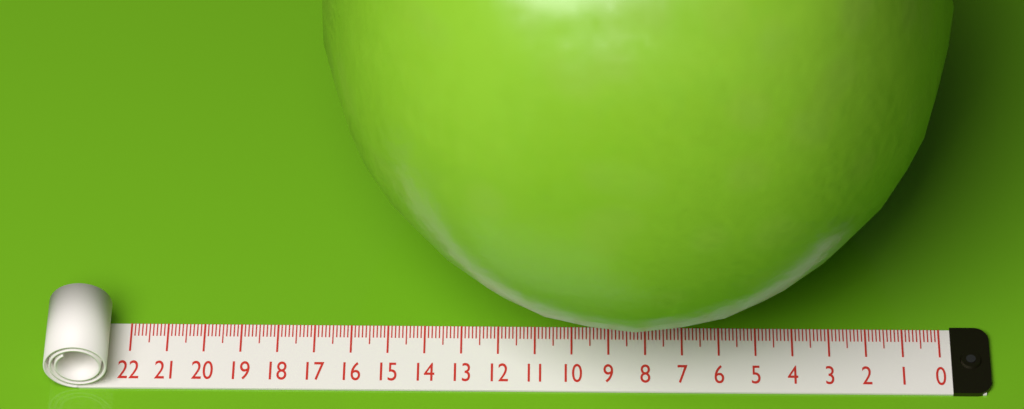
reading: 16.7 (no unit)
